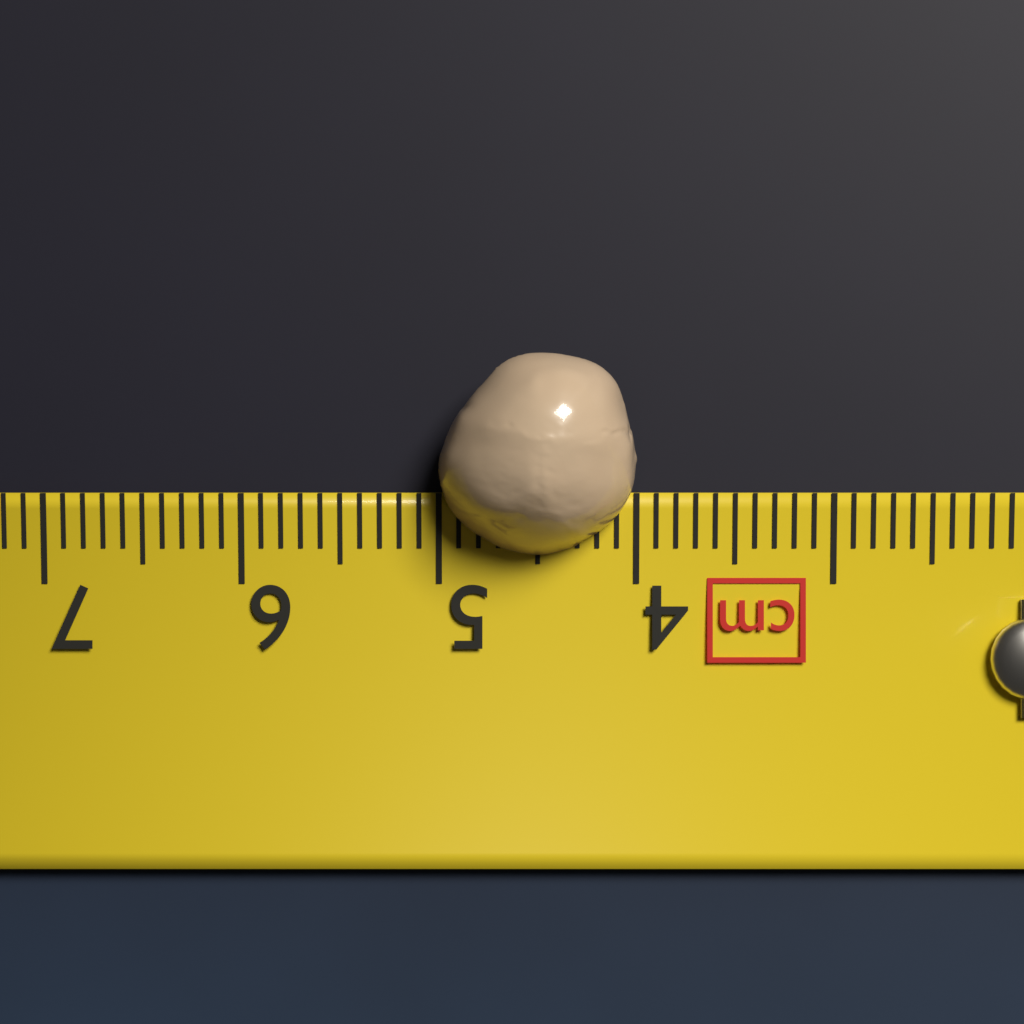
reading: 5.0 cm
